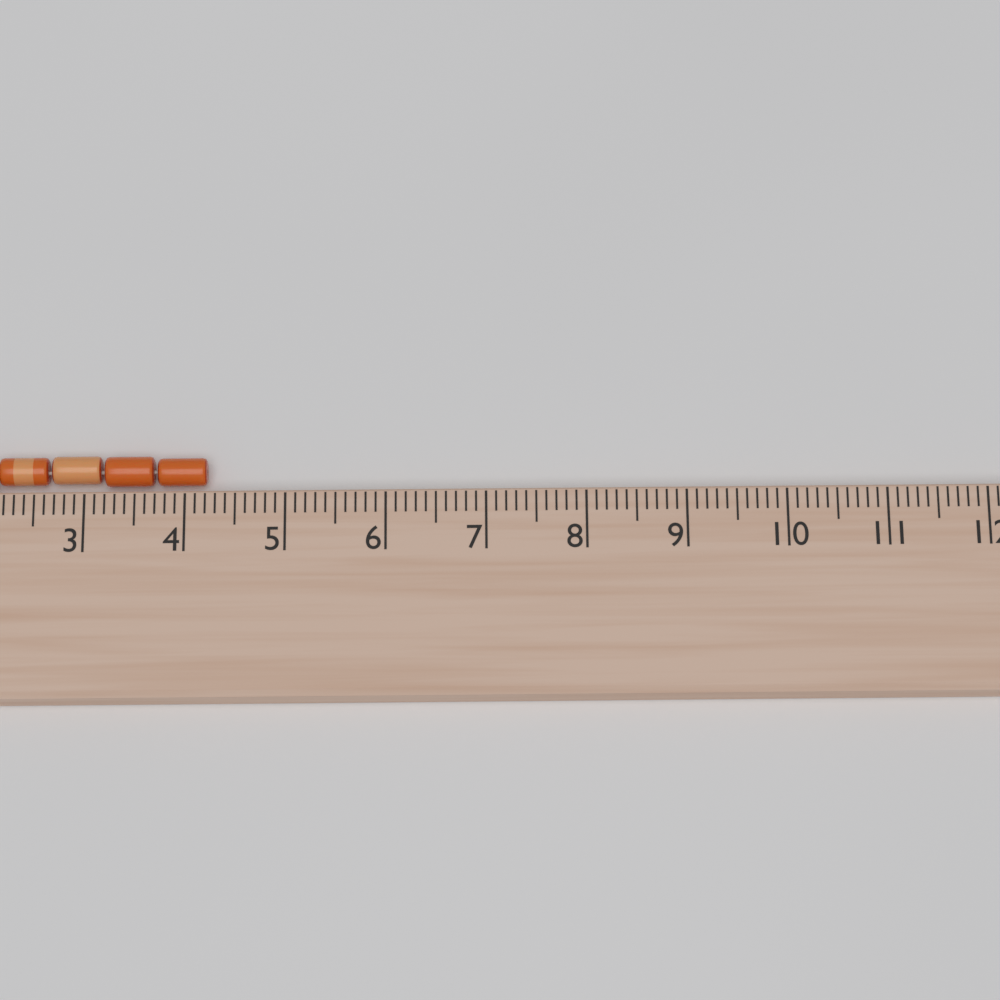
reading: 4.2 cm
